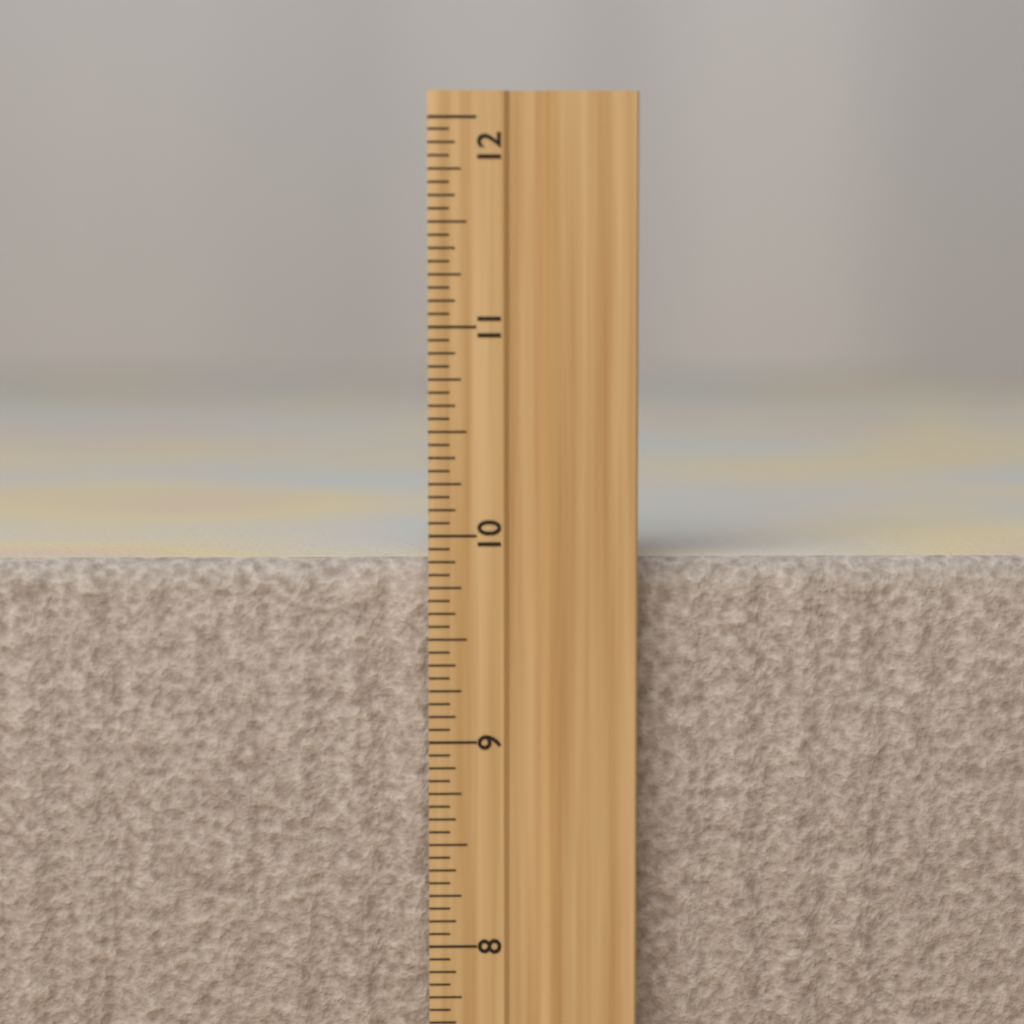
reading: 9.8750 inch
